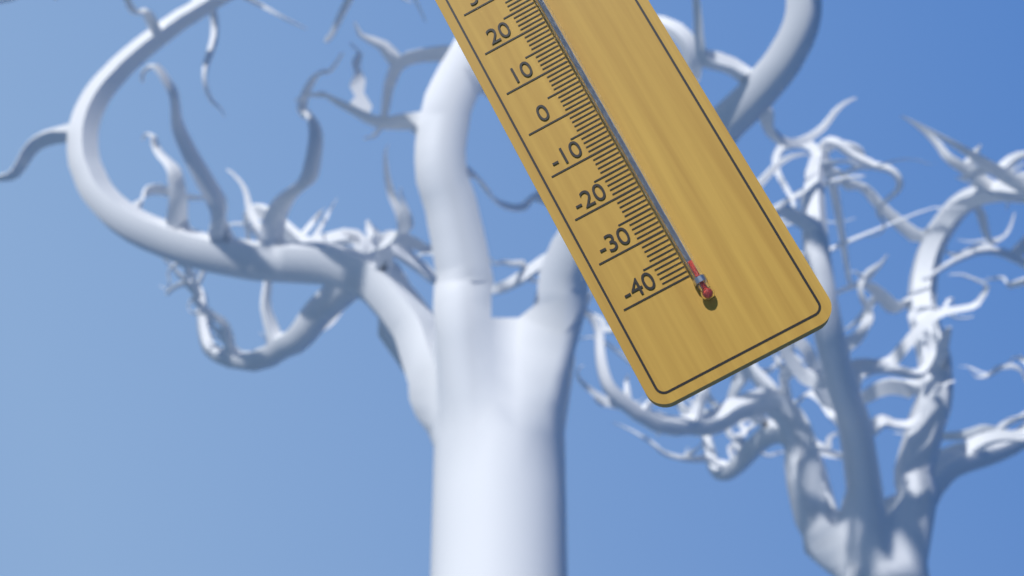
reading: -38 °C
